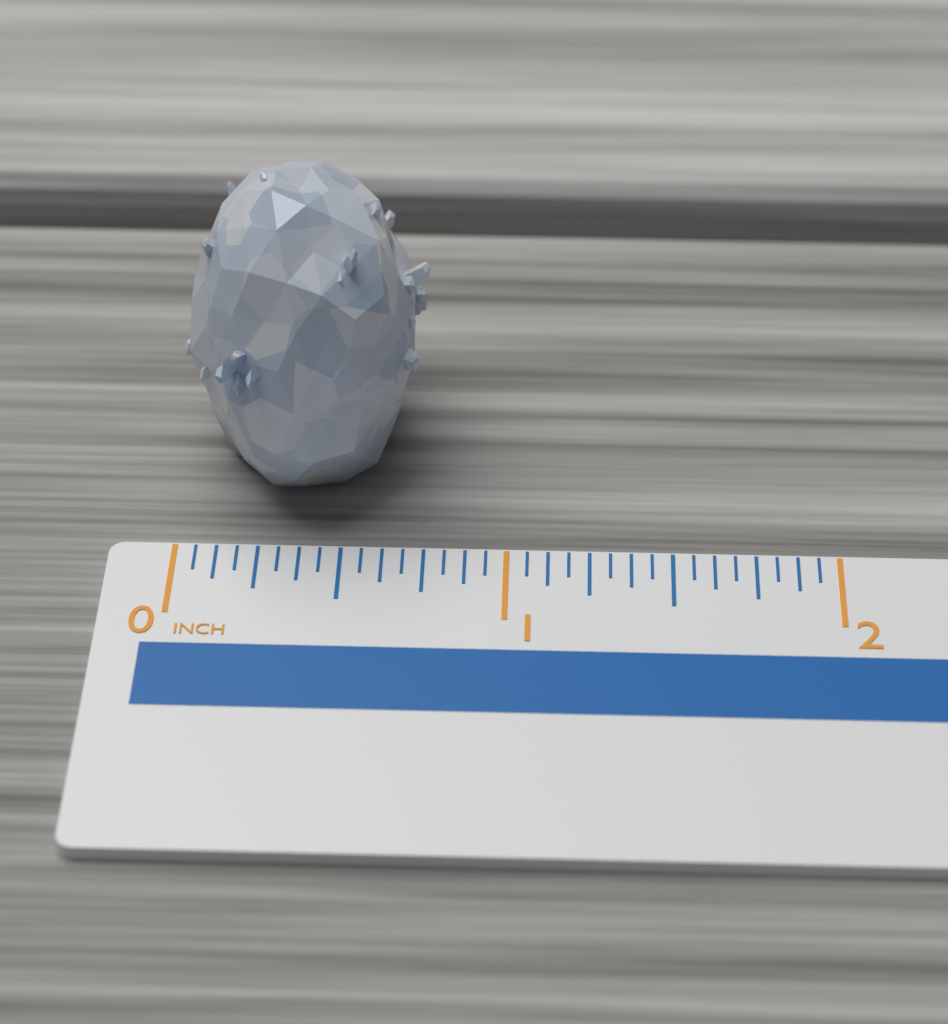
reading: 0.7500 inch
